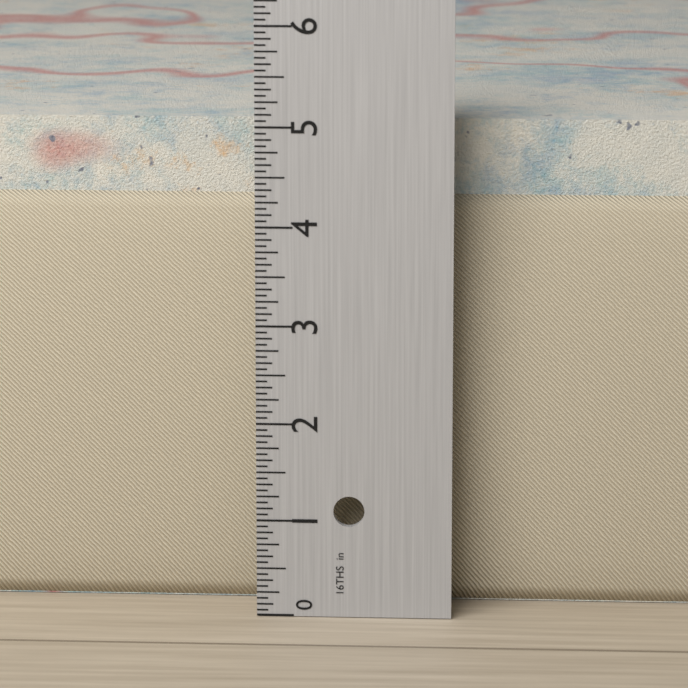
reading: 5.0000 in
